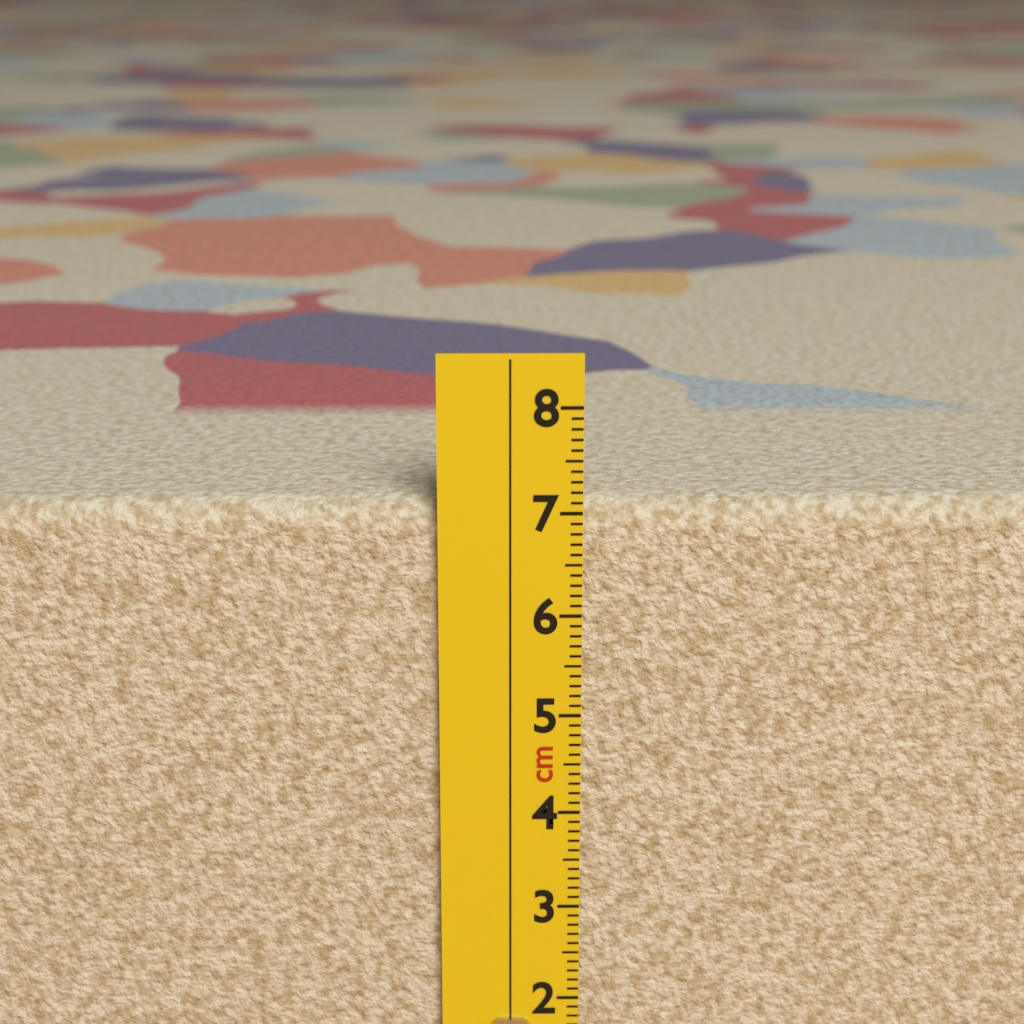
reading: 7.1 cm
